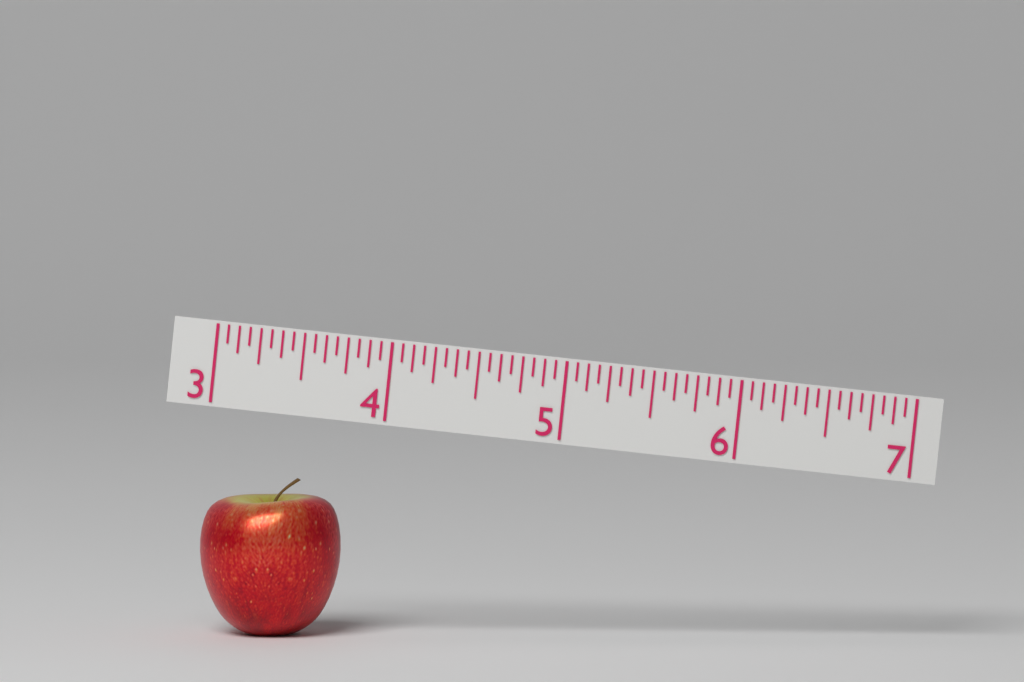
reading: 3.8125 (no unit)
